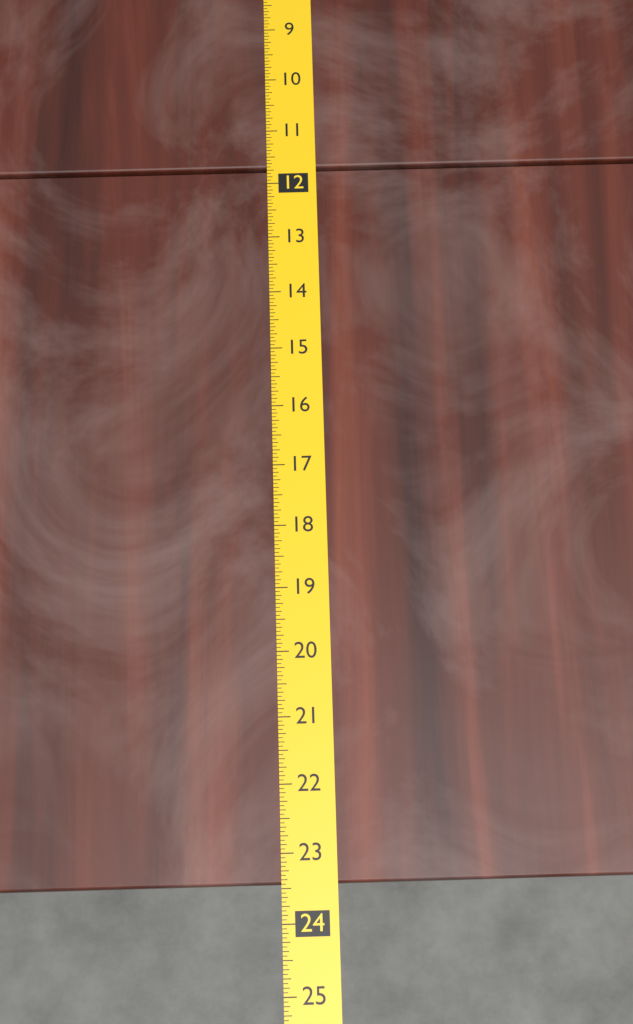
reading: 23.4375 (no unit)
